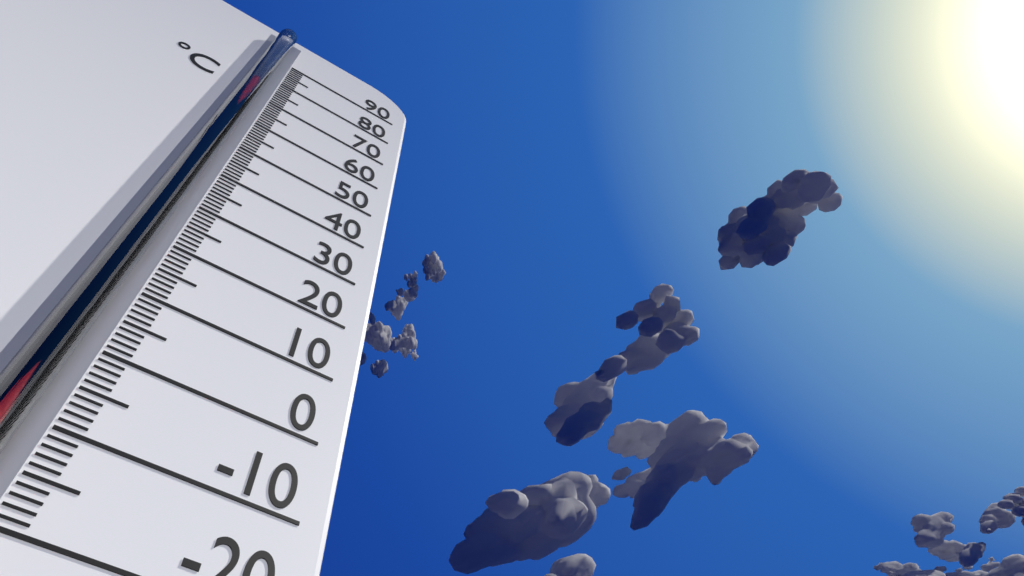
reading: 70 °C
